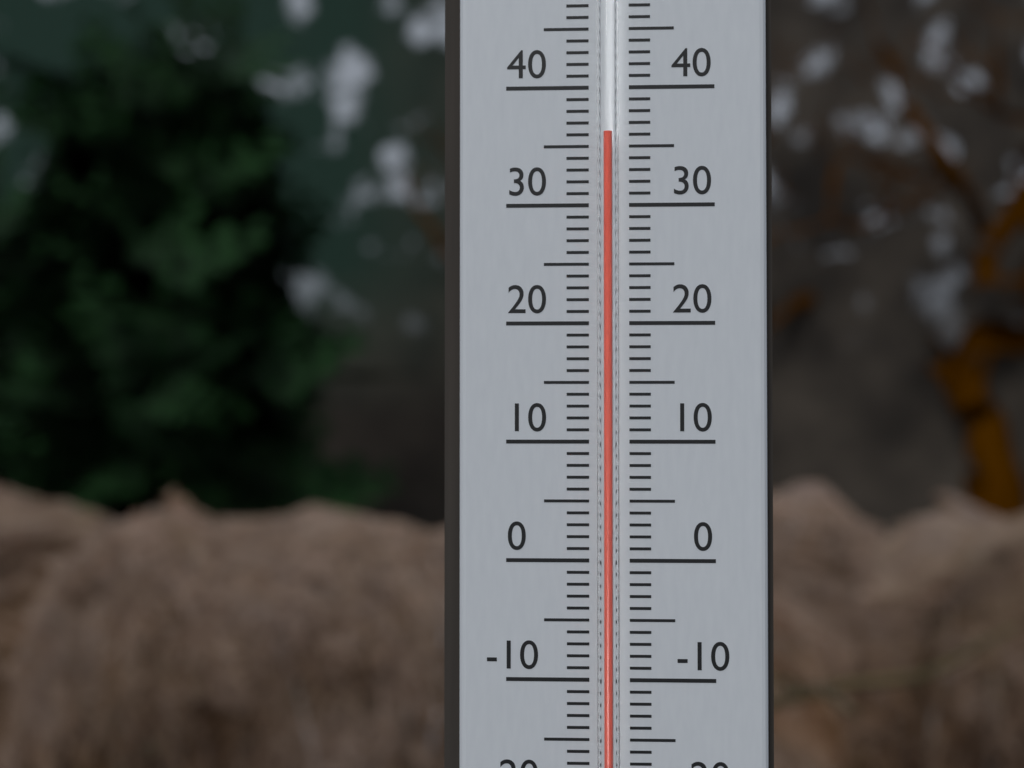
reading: 36 °C
